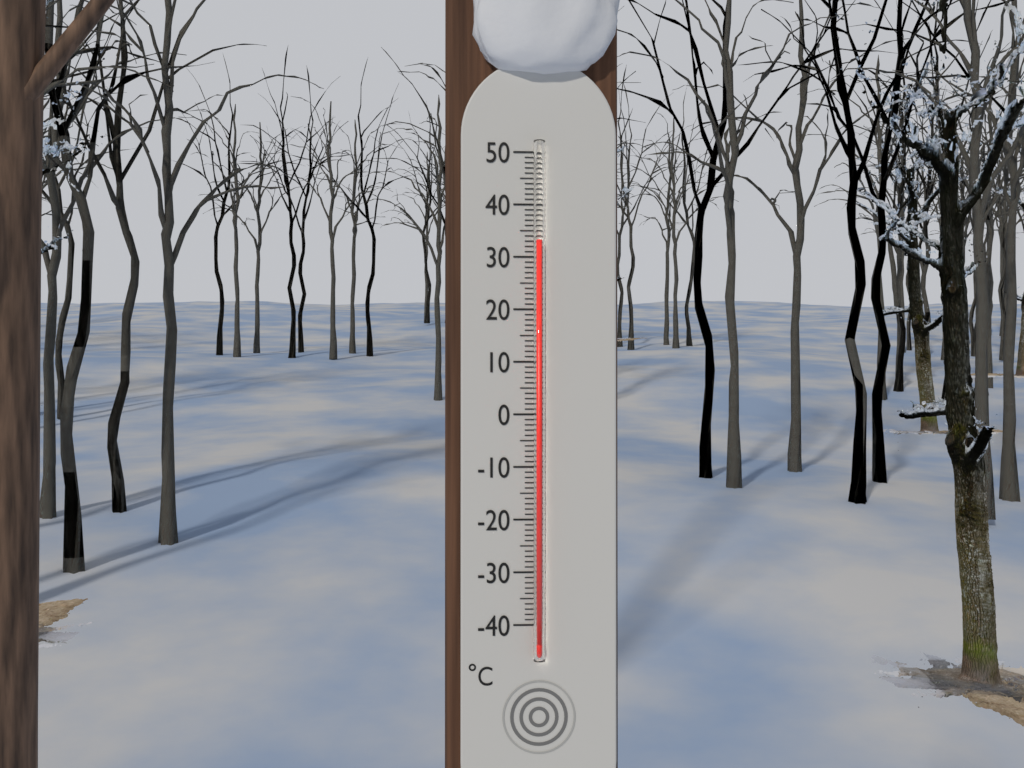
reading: 33 °C
